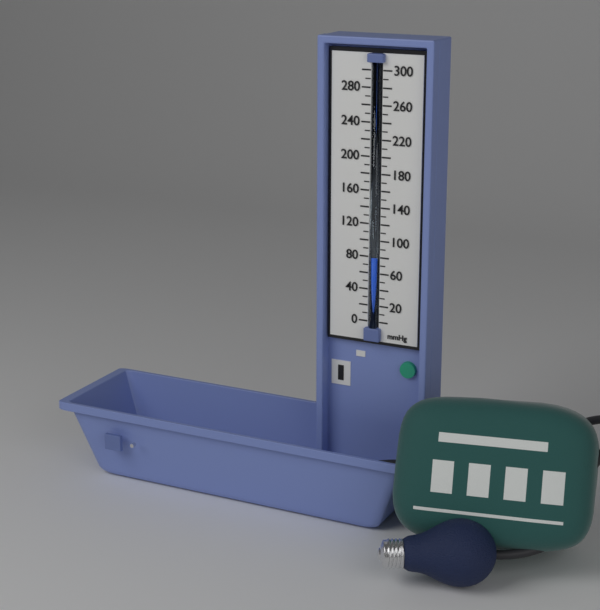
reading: 80 mmHg
